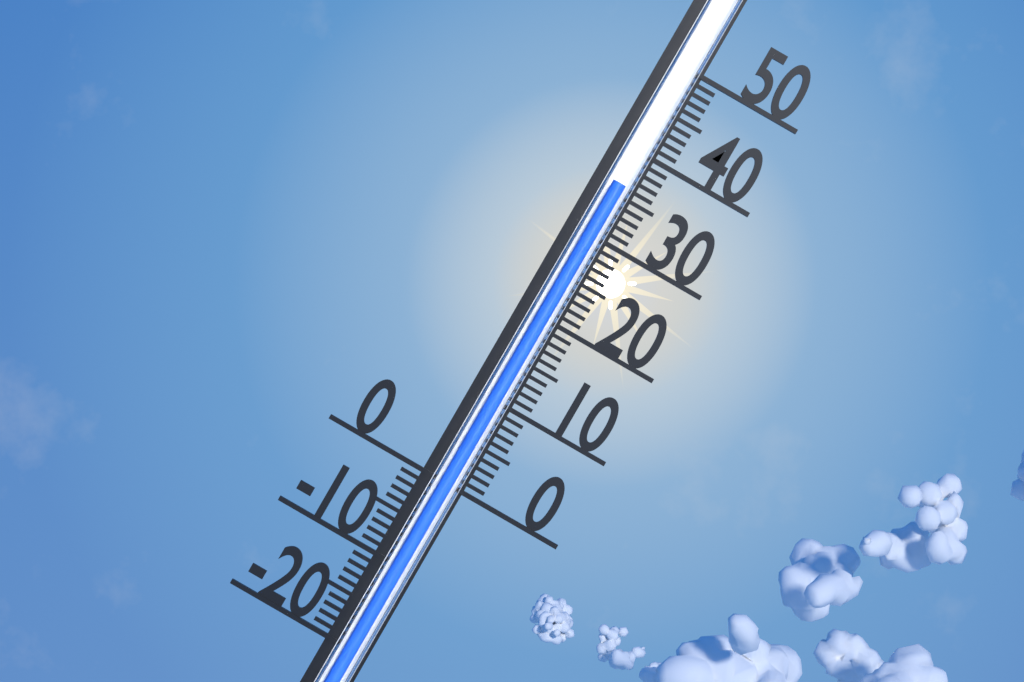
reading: 36 (no unit)
